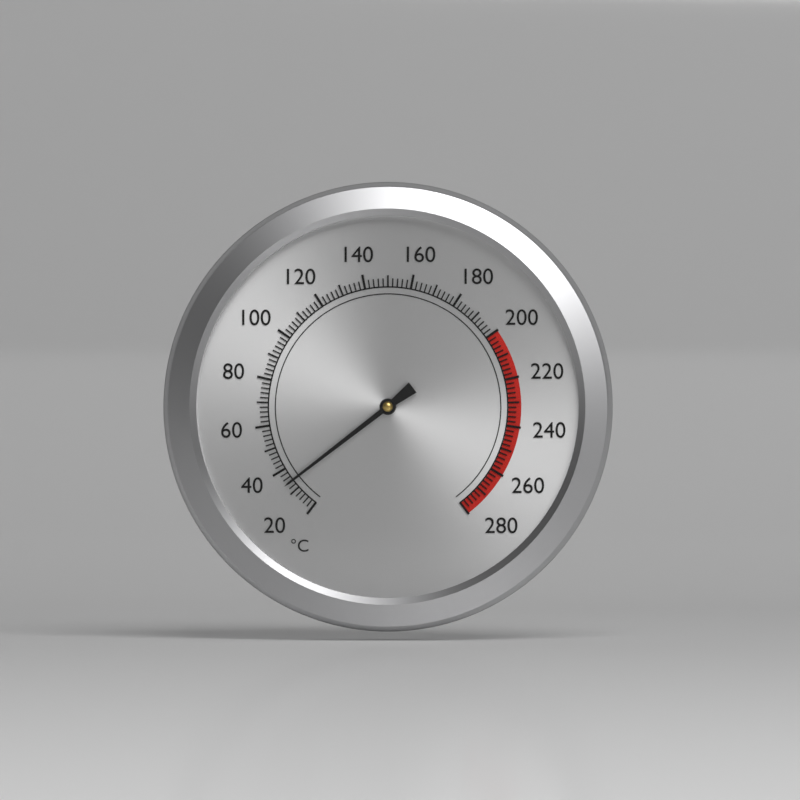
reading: 34 °C
